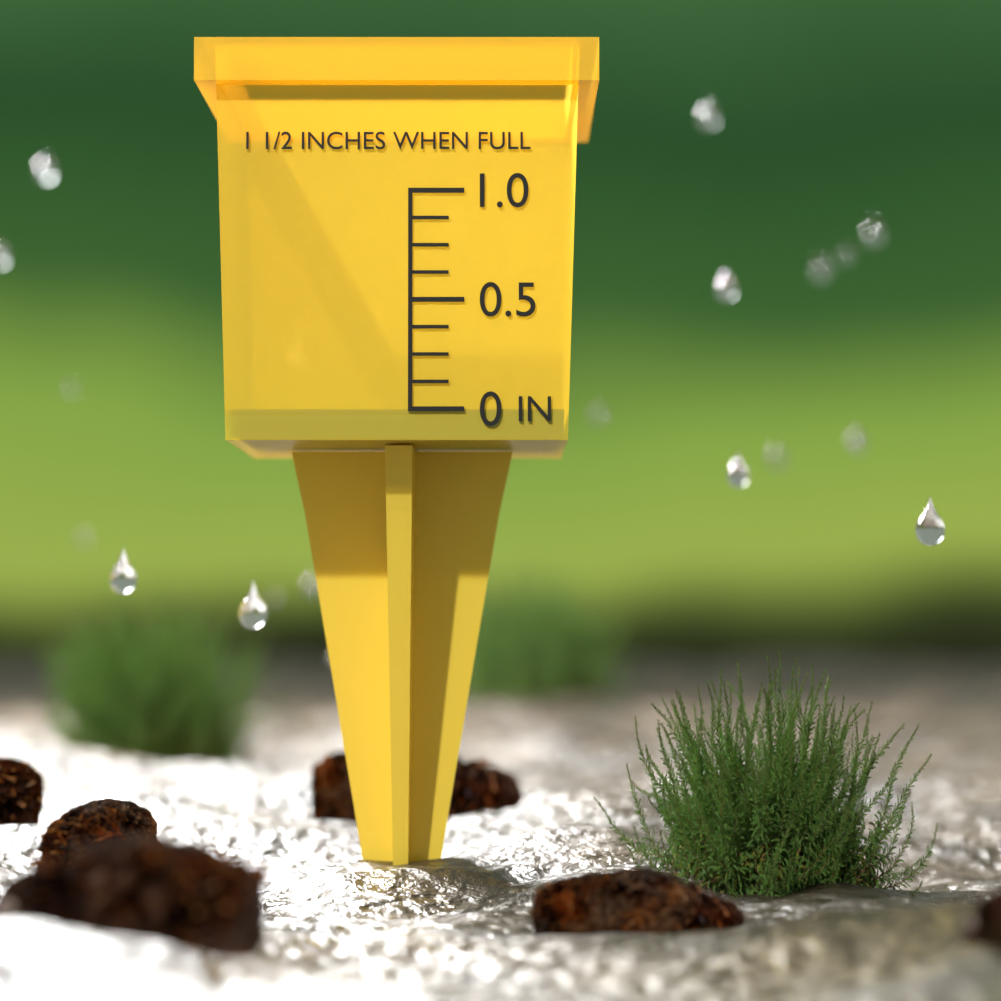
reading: 0.000 in
